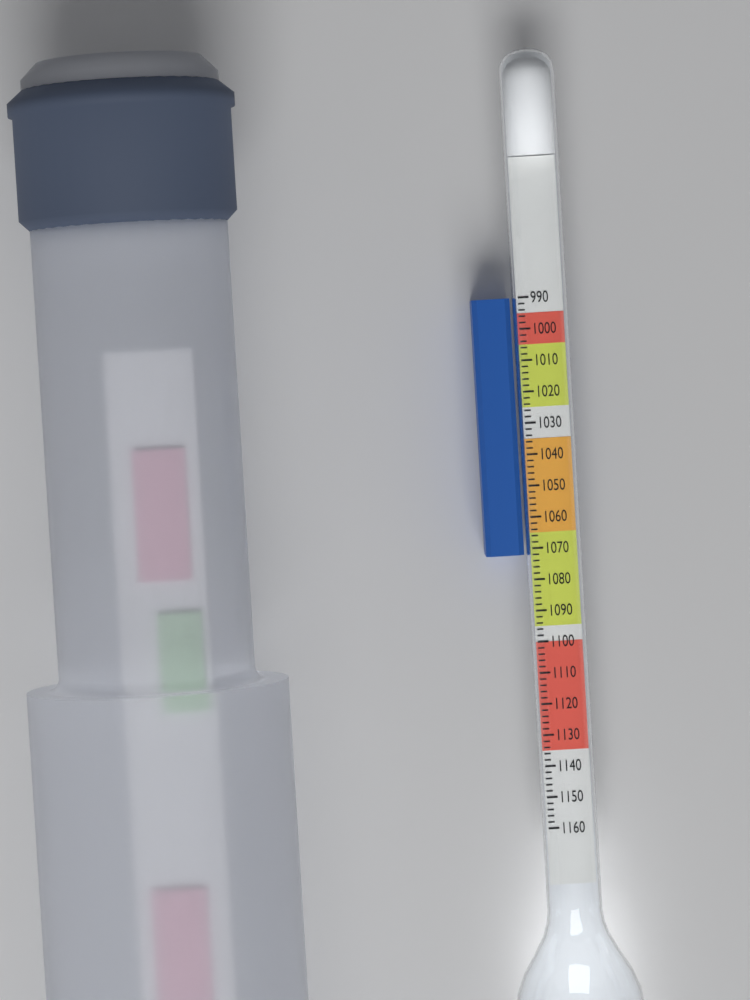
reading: 1072 (no unit)
